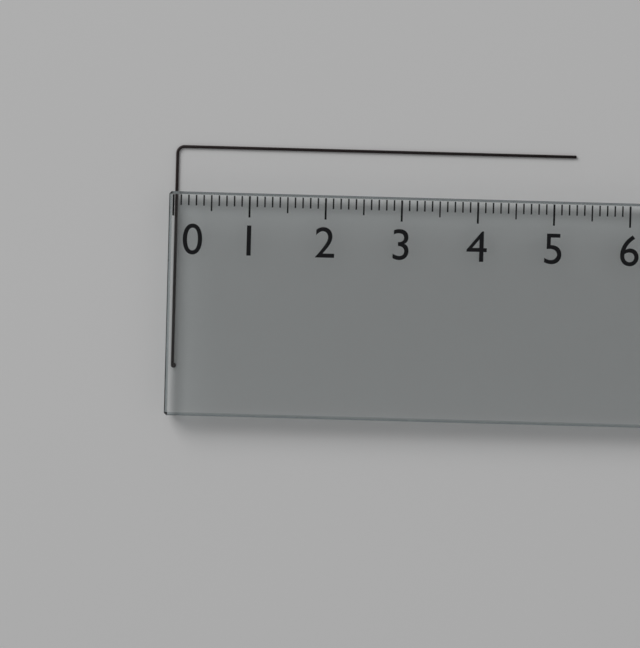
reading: 5.3 (no unit)
